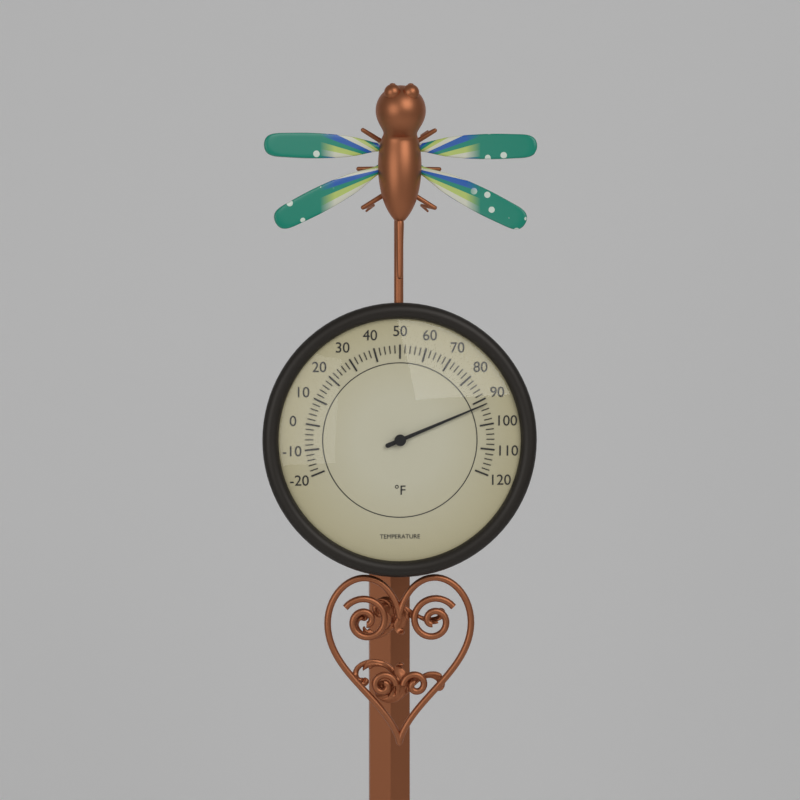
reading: 92 °F
